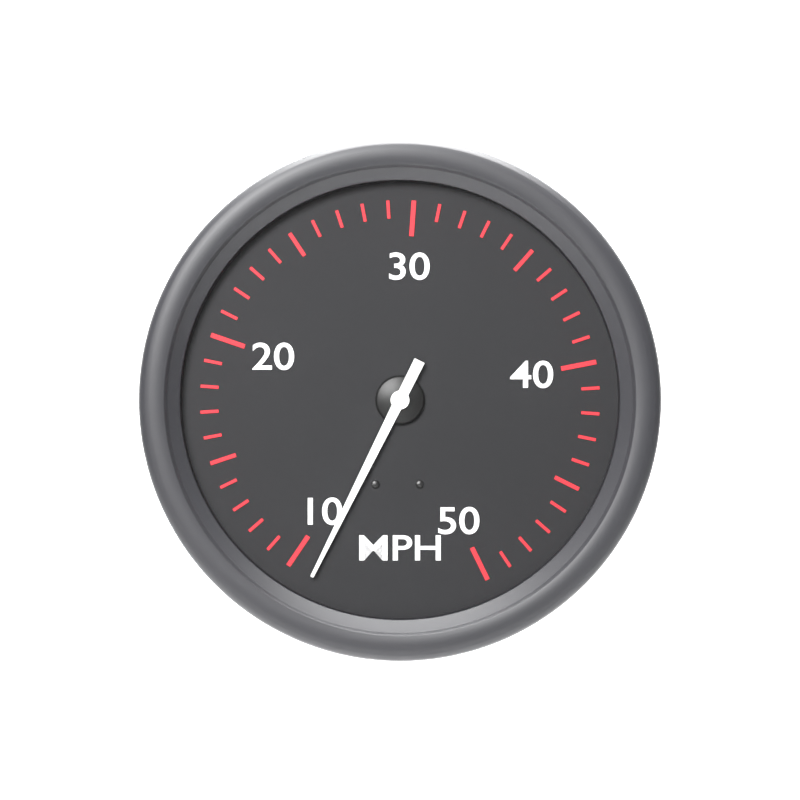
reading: 9 MPH
